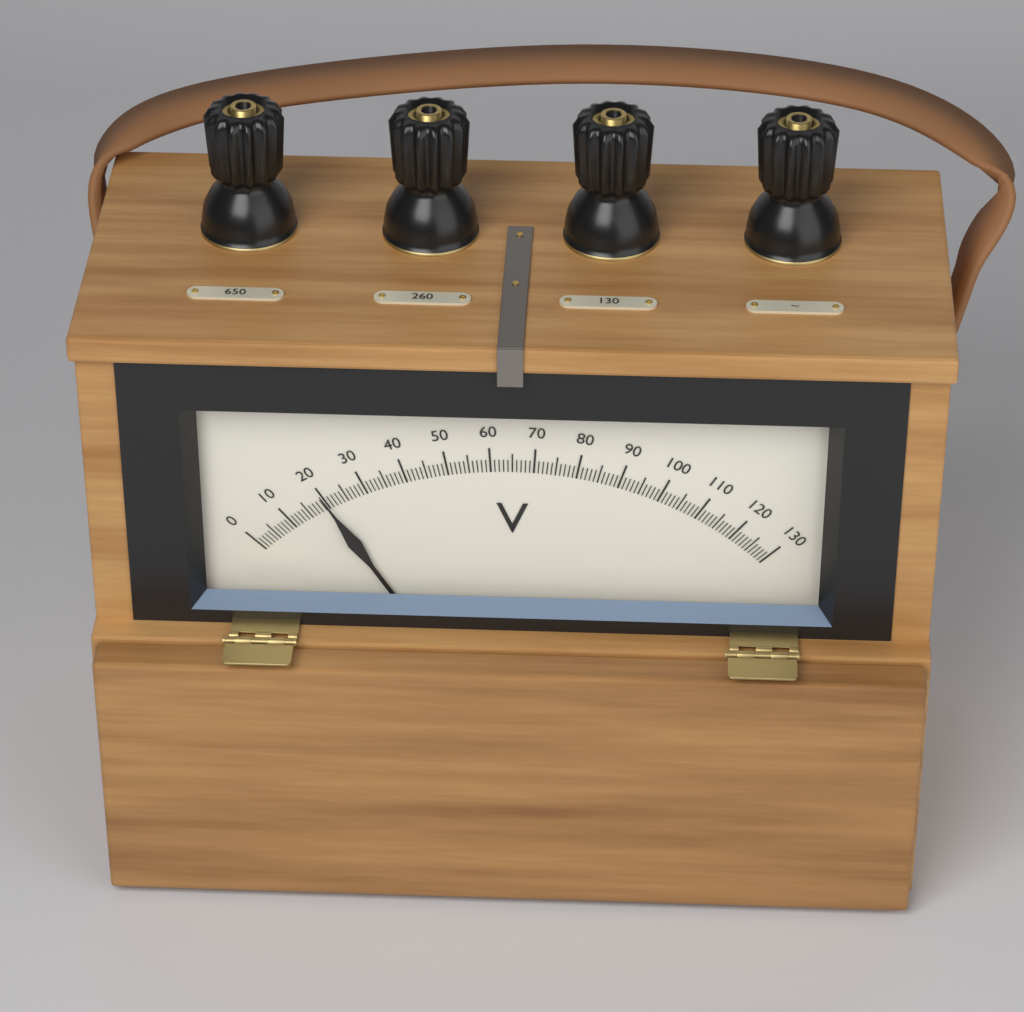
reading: 20 V
